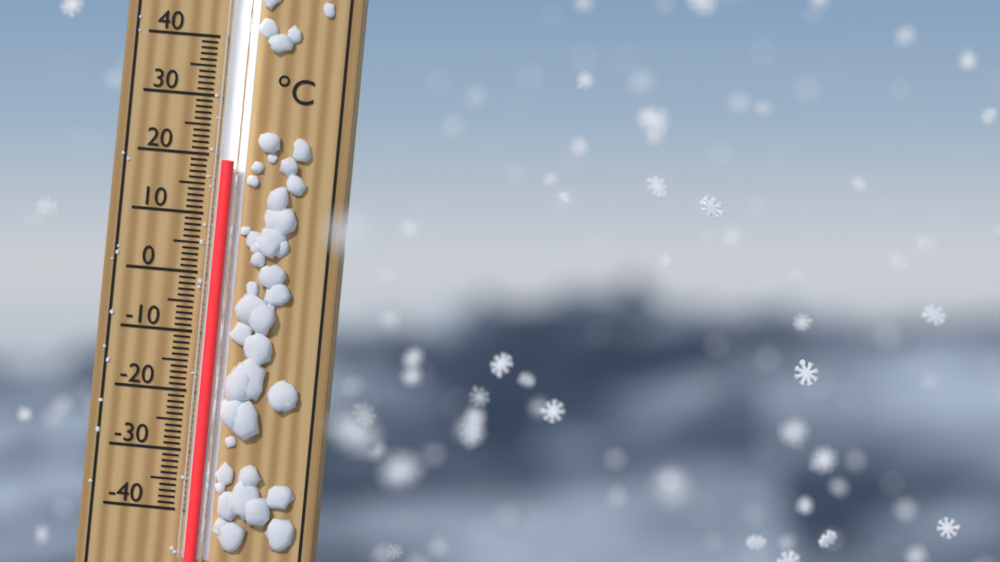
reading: 19 °C
